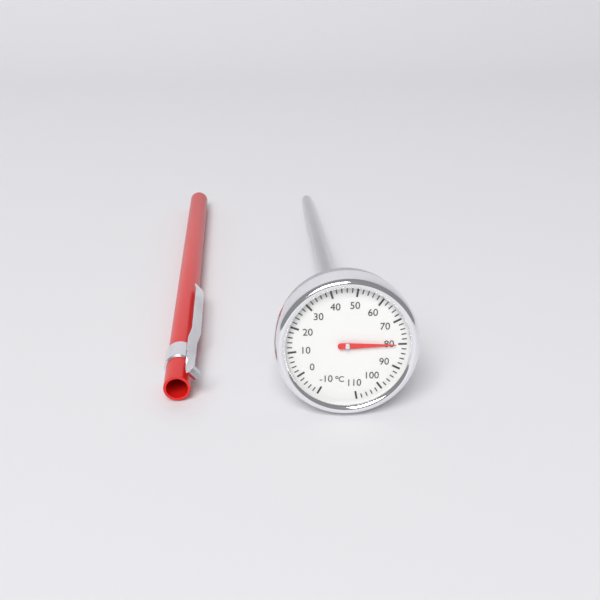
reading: 80 °C
